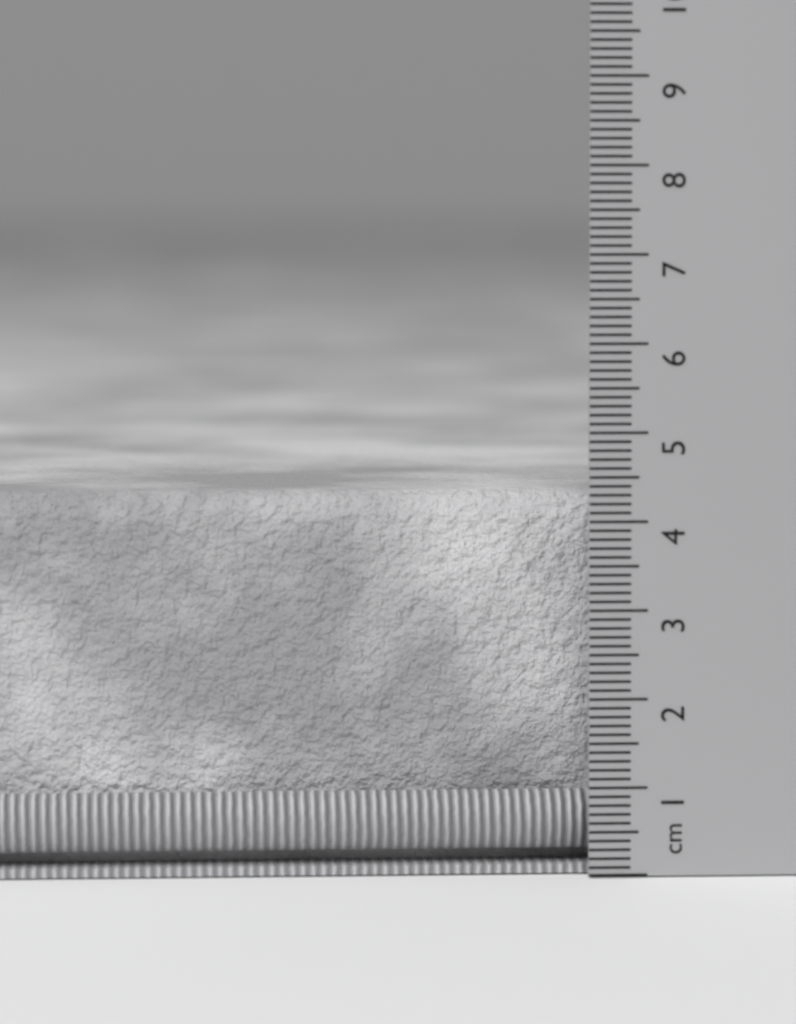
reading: 4.3 cm
